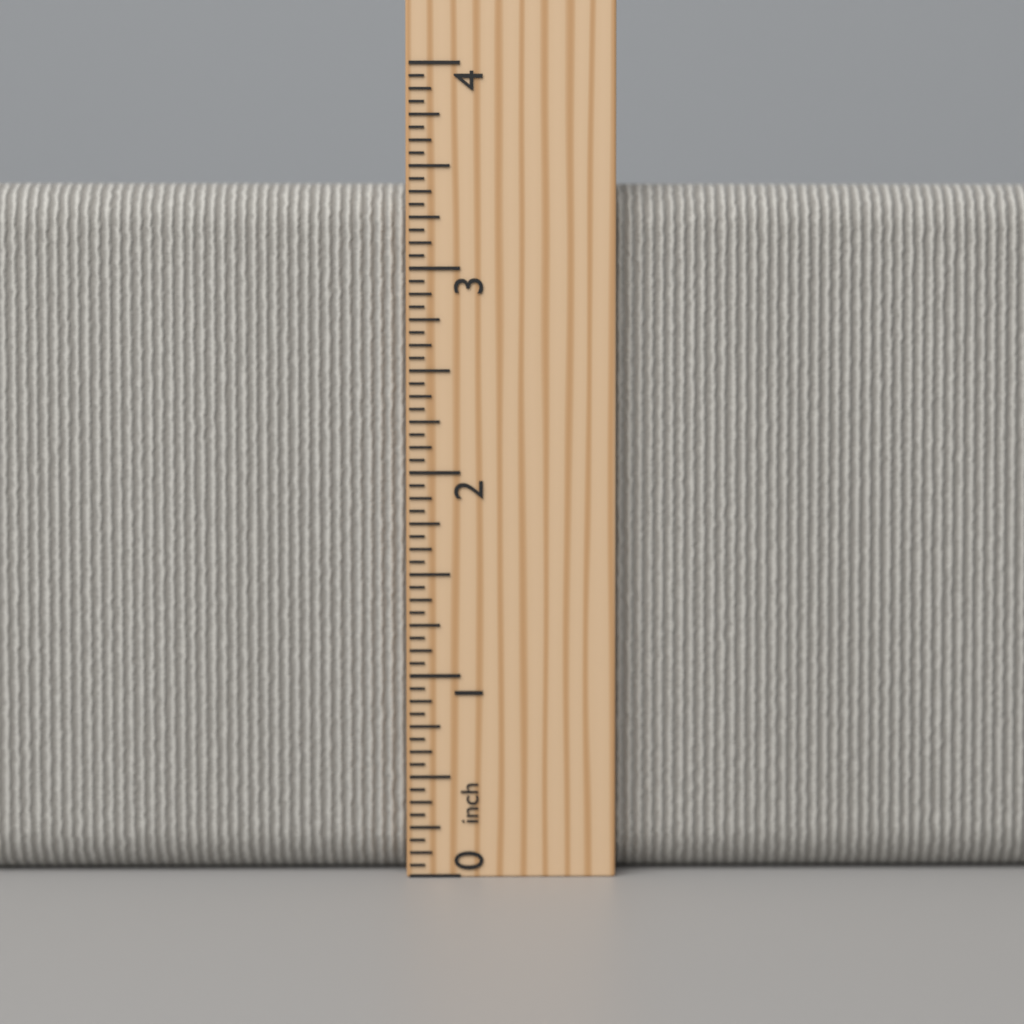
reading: 3.4375 inch
